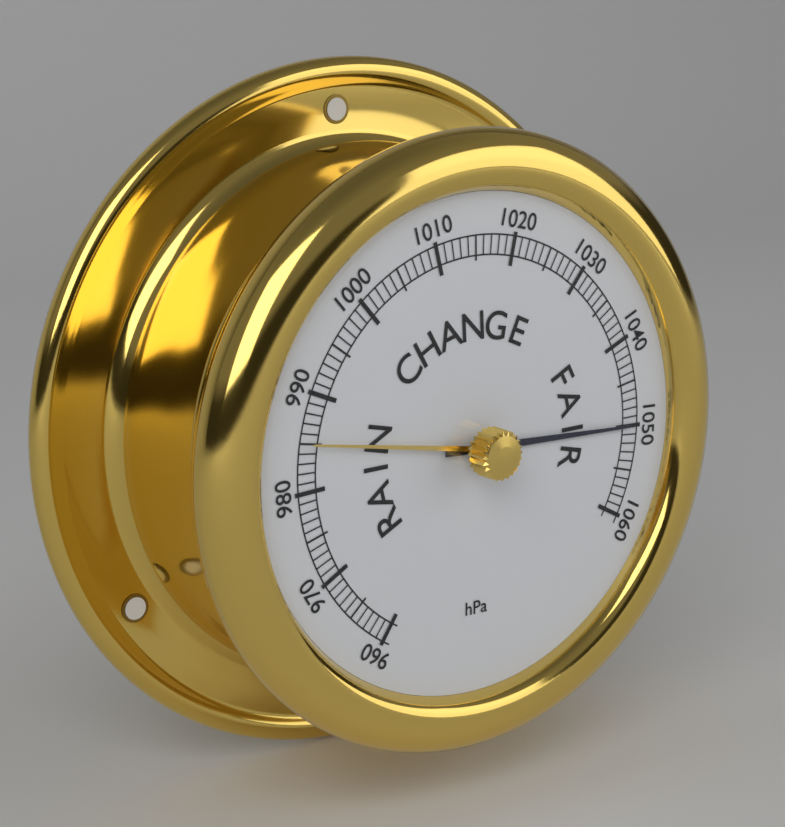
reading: 1050 hPa
